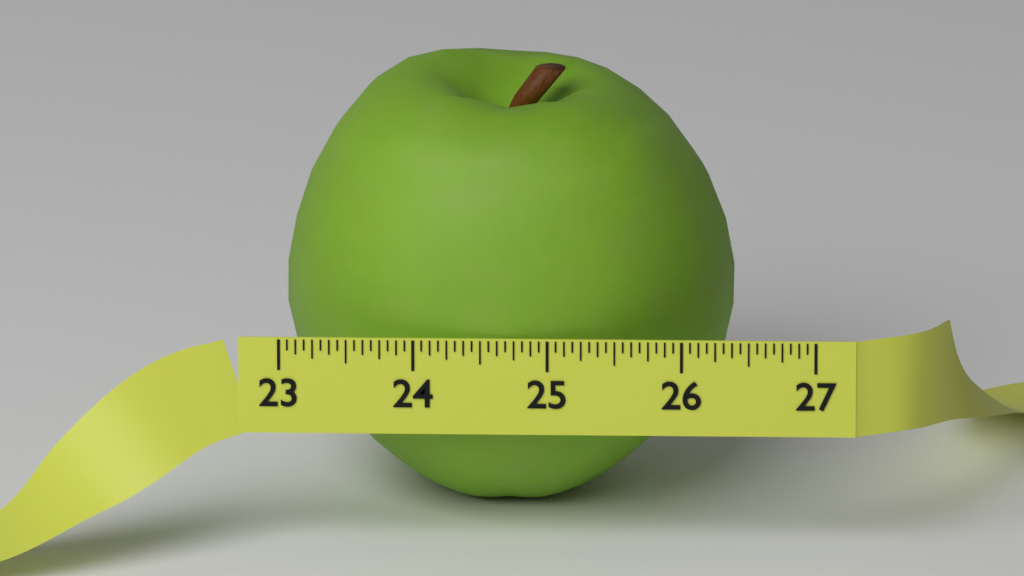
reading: 26.3750 (no unit)
